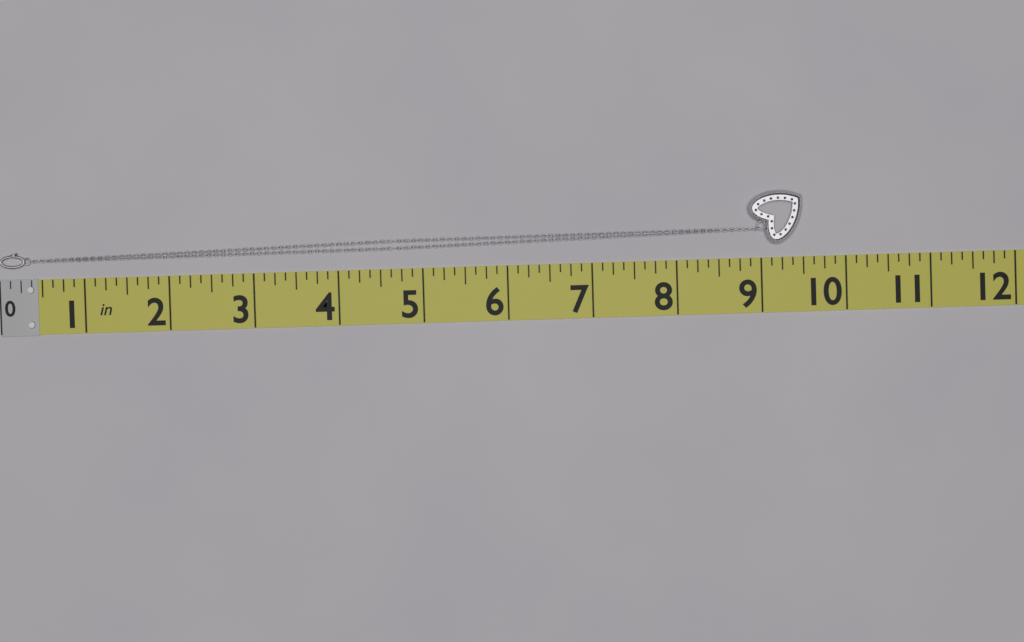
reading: 9.500 in
